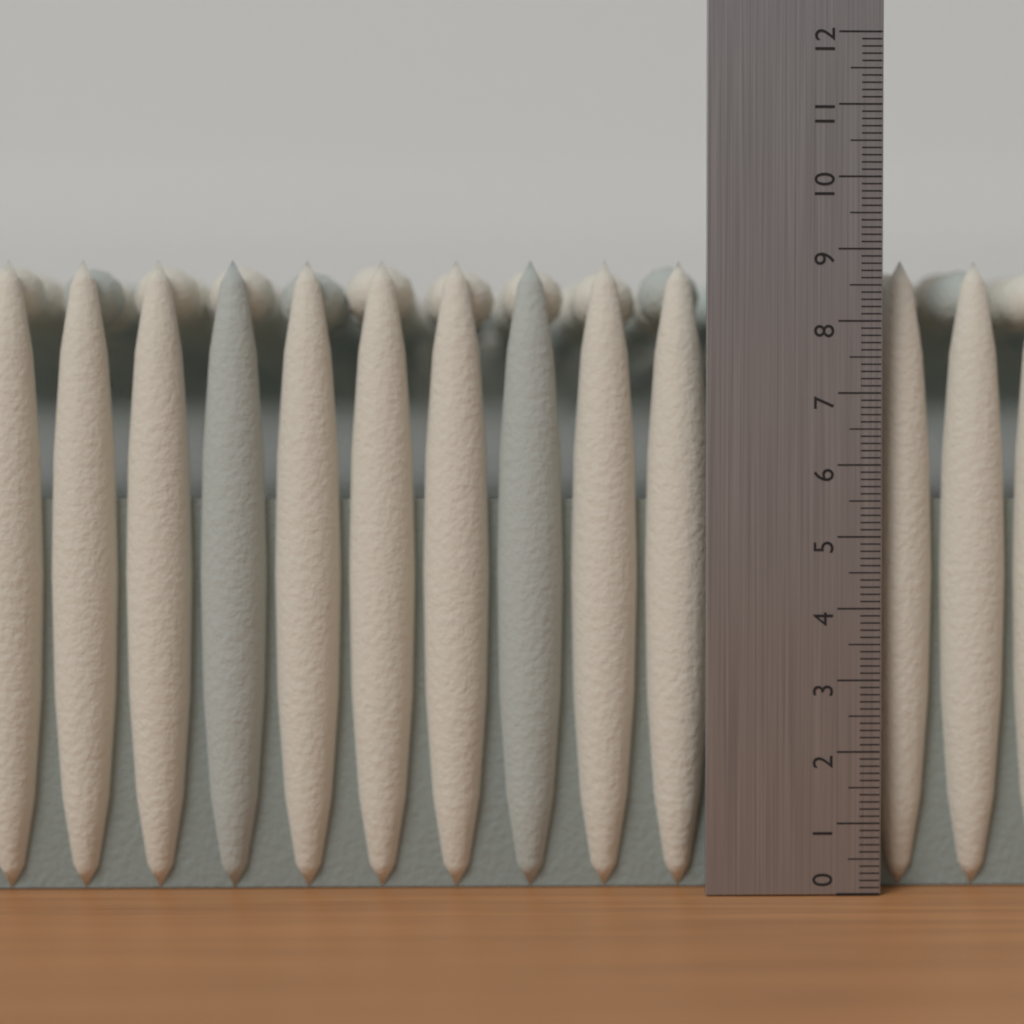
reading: 8.9 (no unit)
